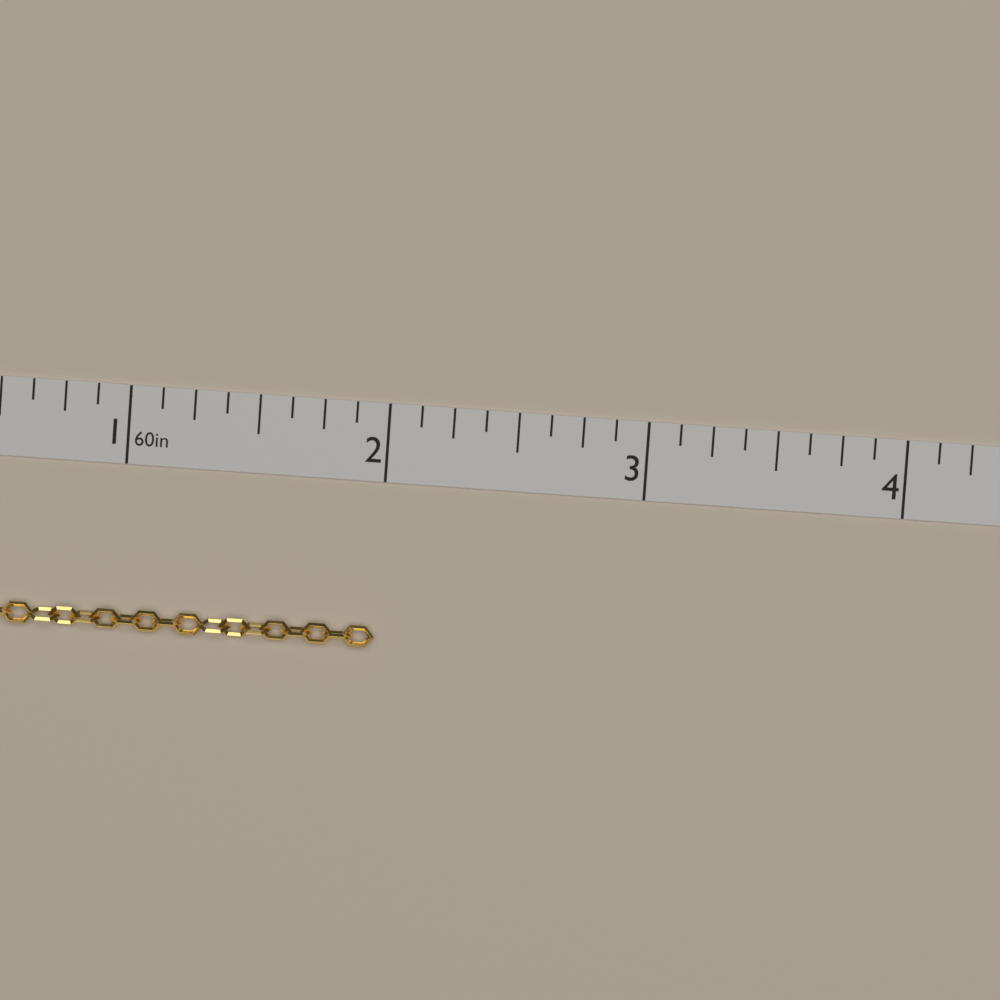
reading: 2.000 in
